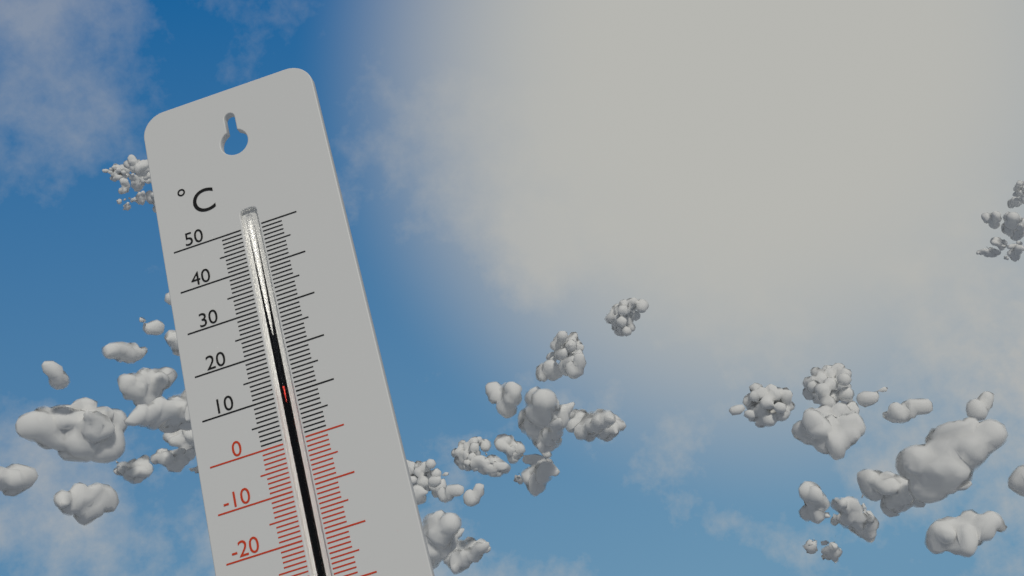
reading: 12 °C
